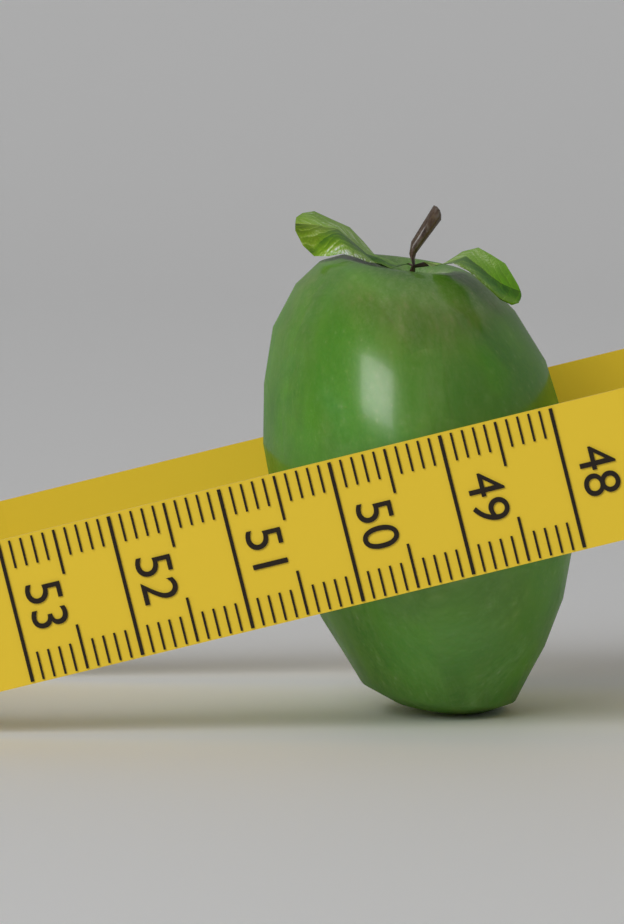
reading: 50.7 (no unit)
